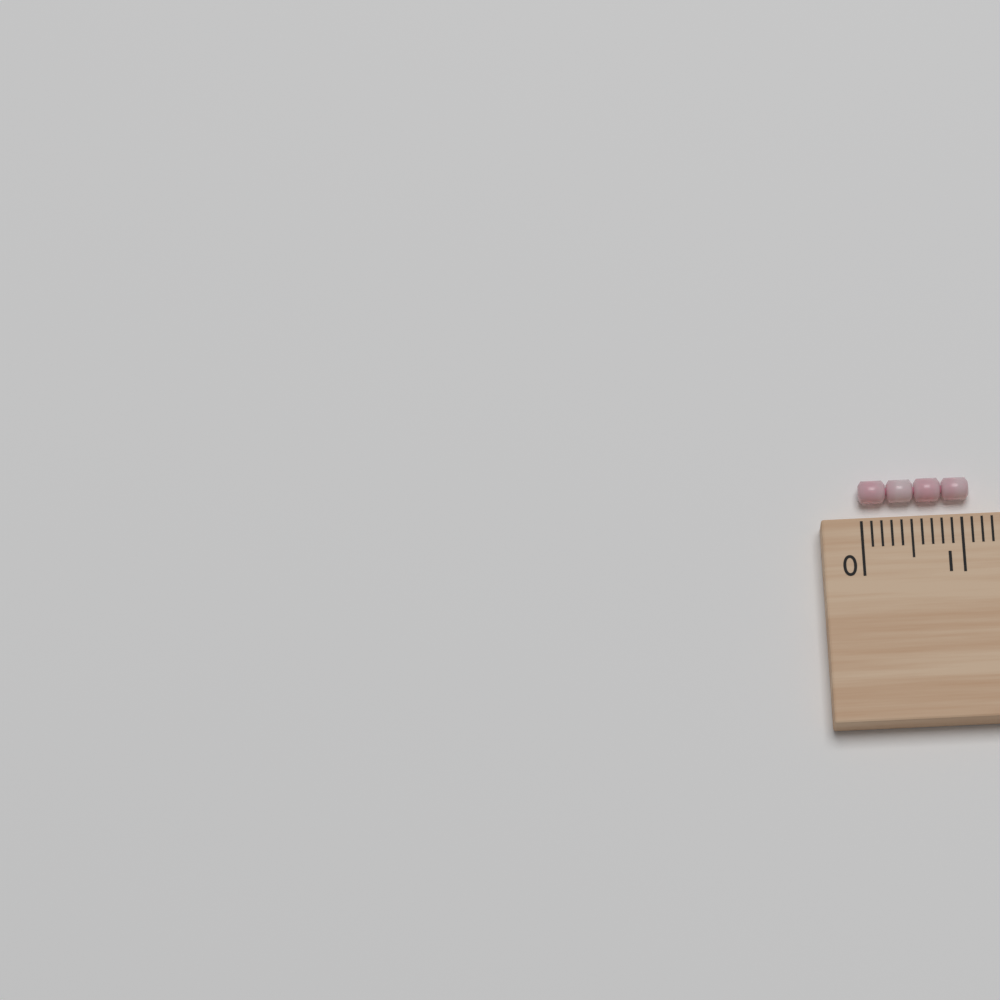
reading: 1.1 cm
